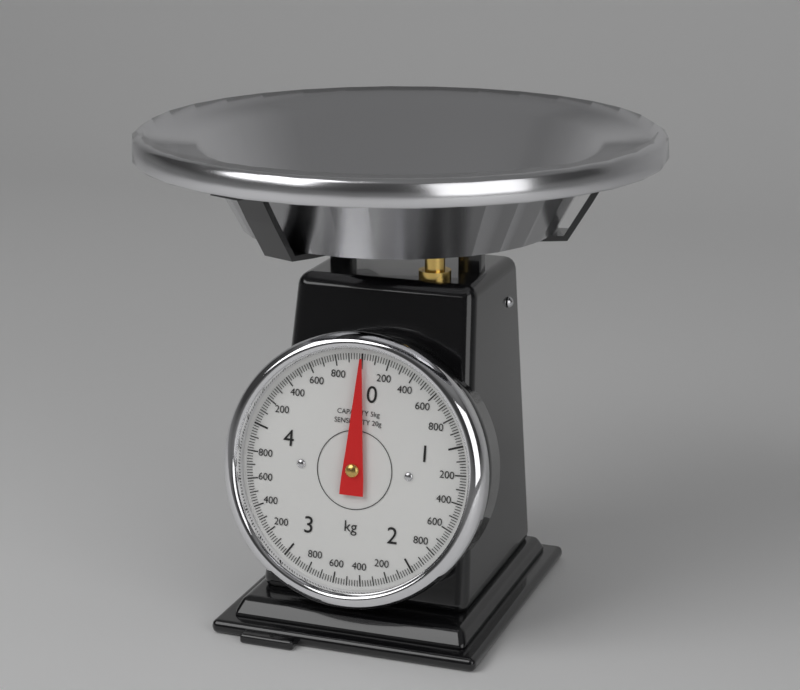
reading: 0.00 kg
